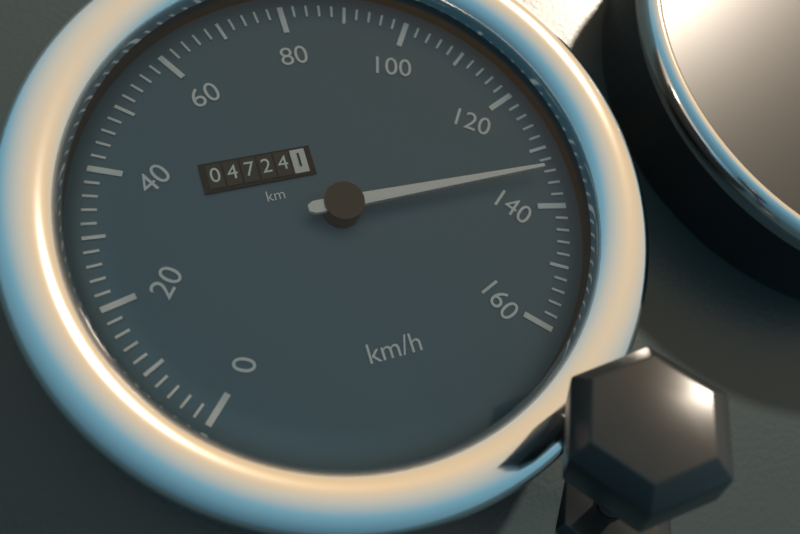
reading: 134 km/h
